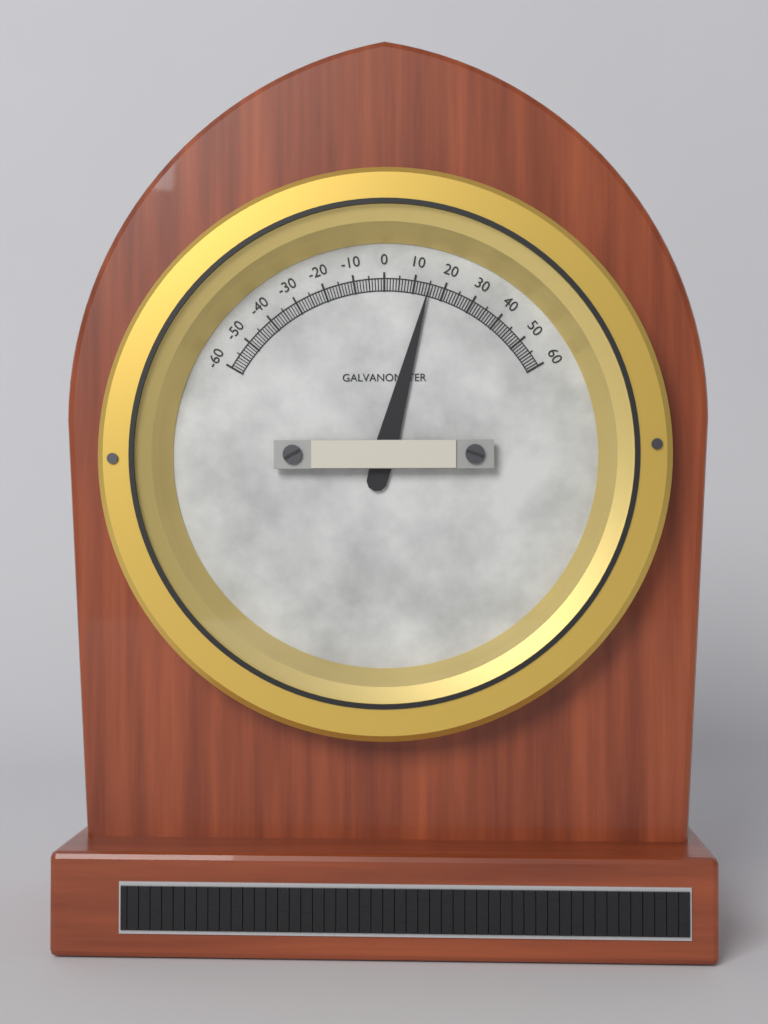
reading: 15 (no unit)
